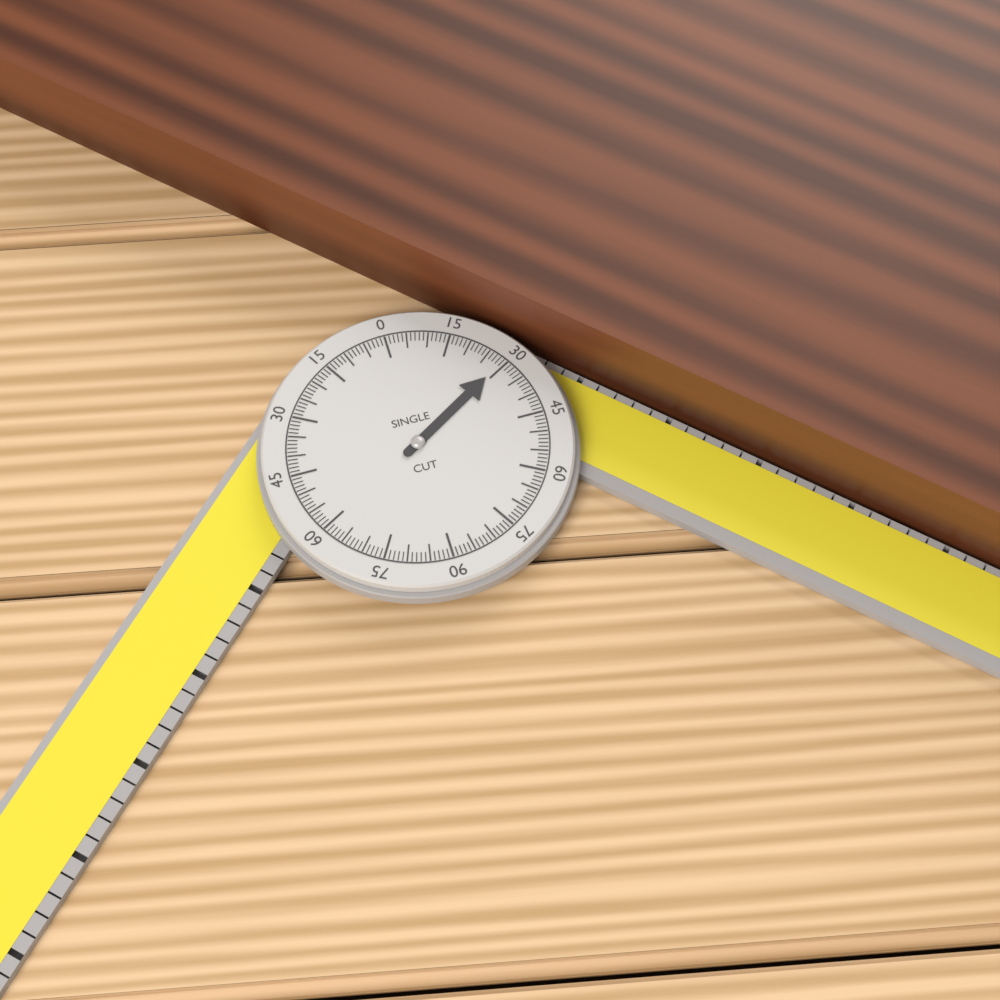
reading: 29 °
